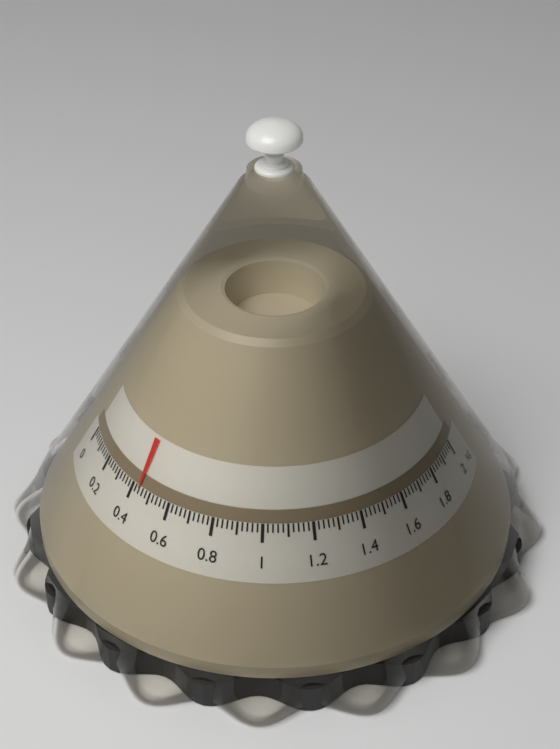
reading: 0.44 kg
